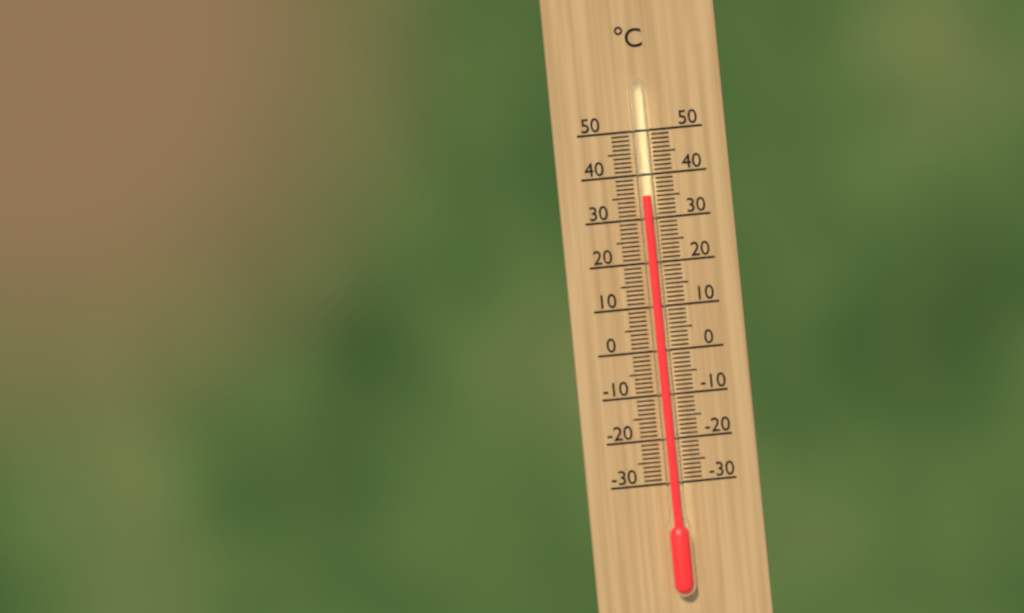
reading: 35 °C
